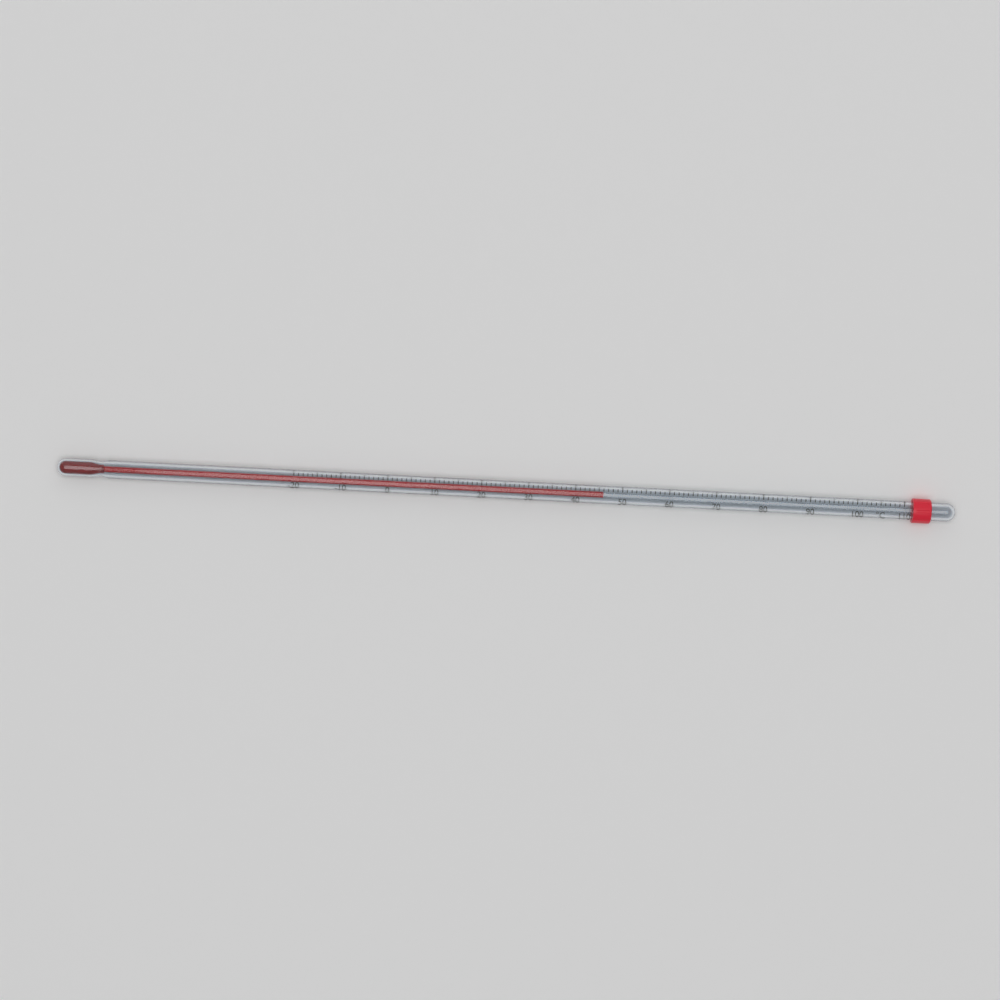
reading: 46 °C
